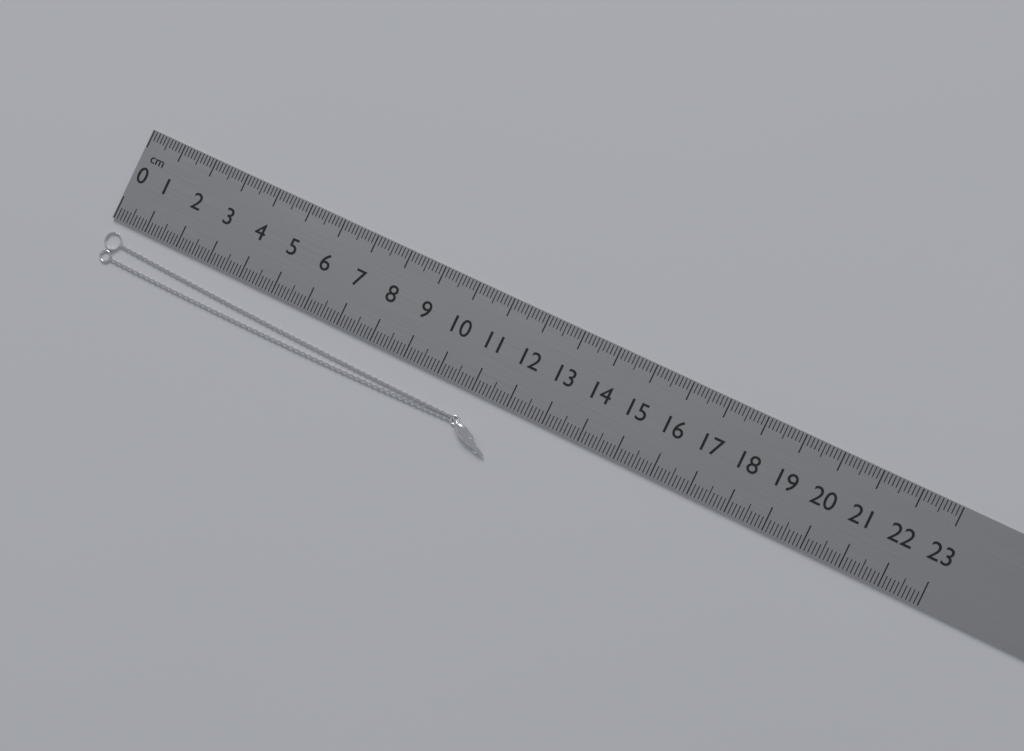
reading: 12.0 cm
